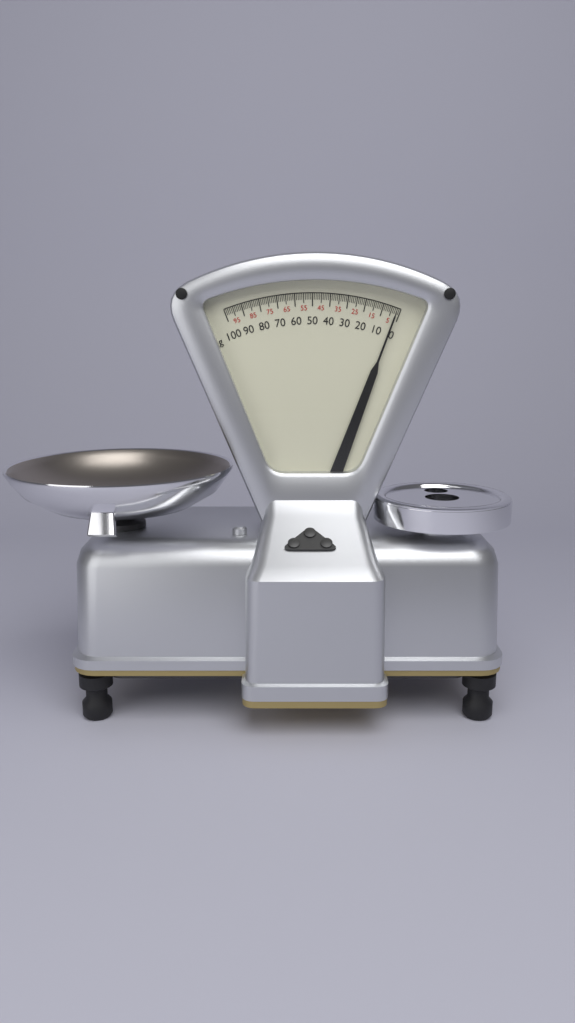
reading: 2 g
